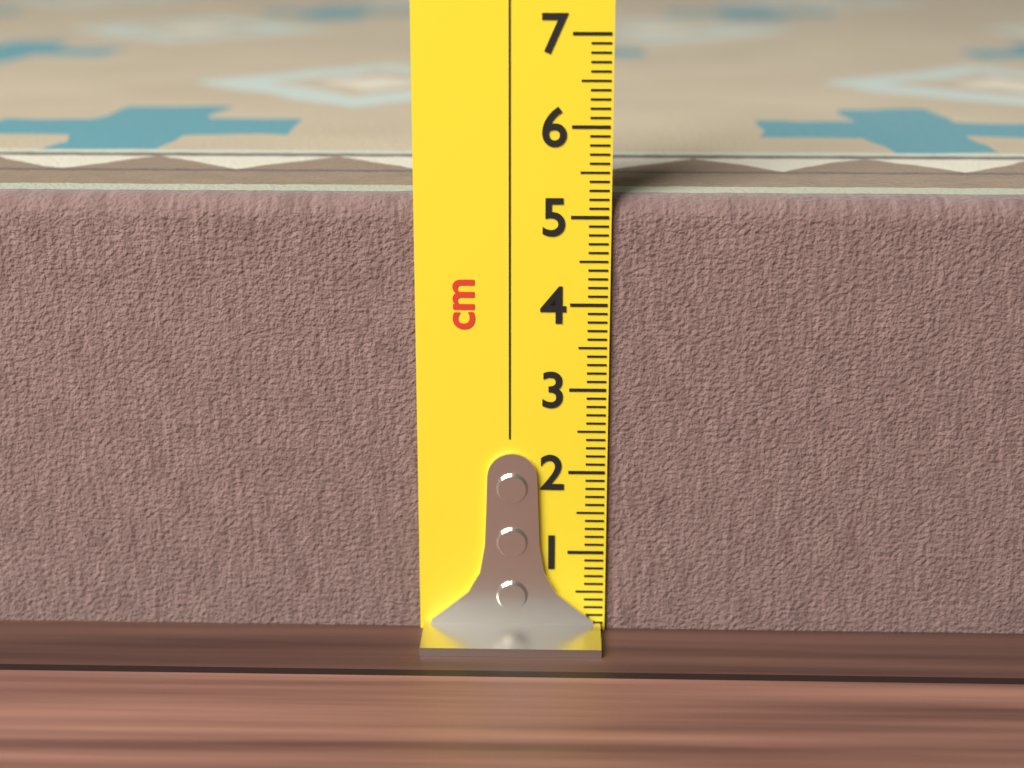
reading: 5.2 cm
